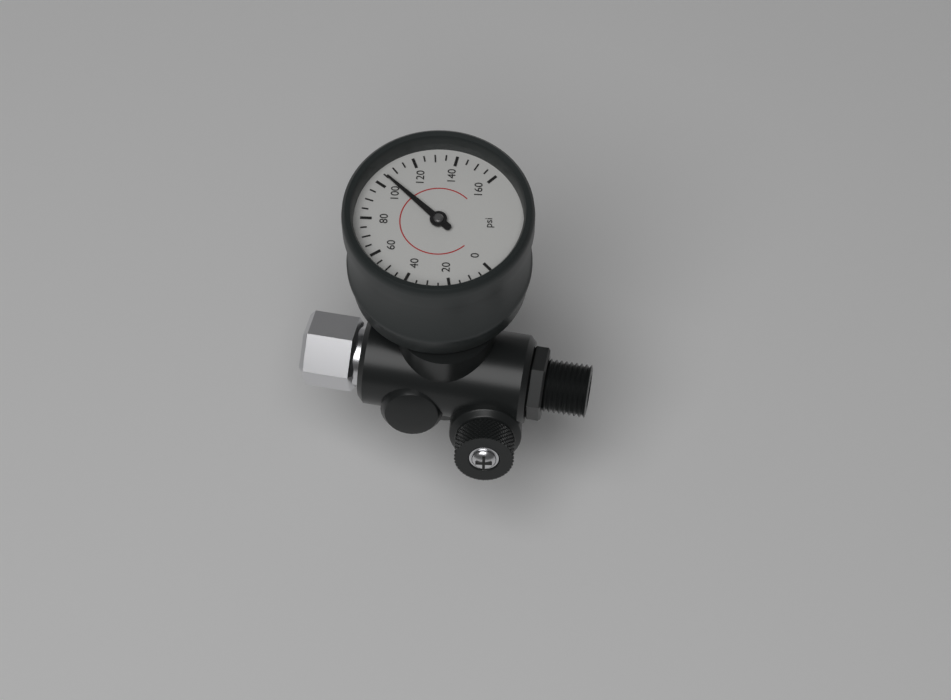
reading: 105 psi
